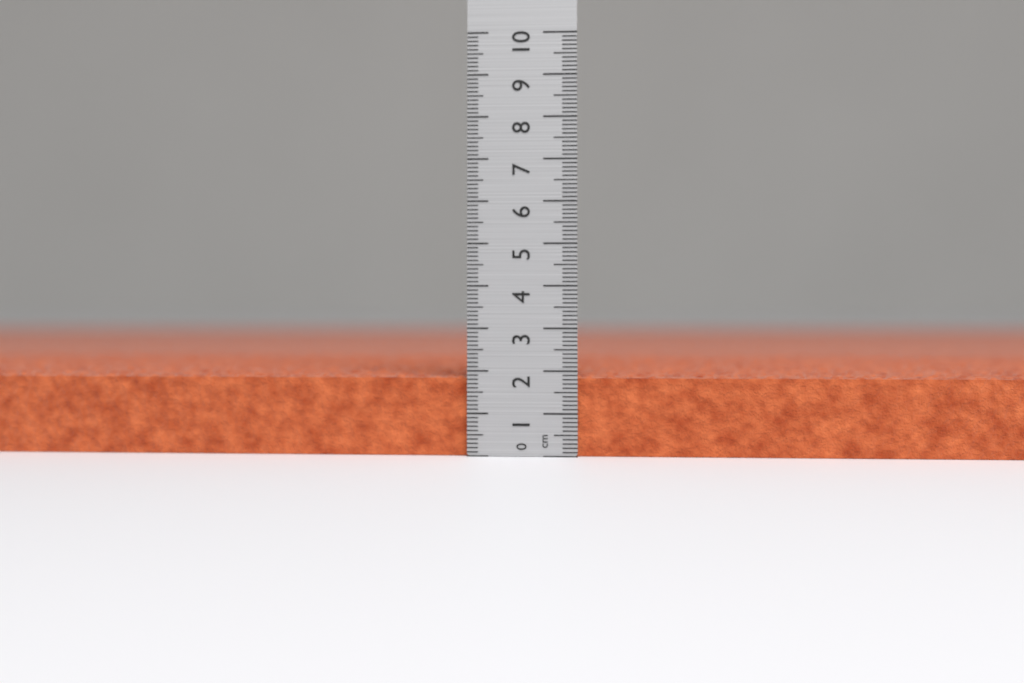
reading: 1.9 cm
